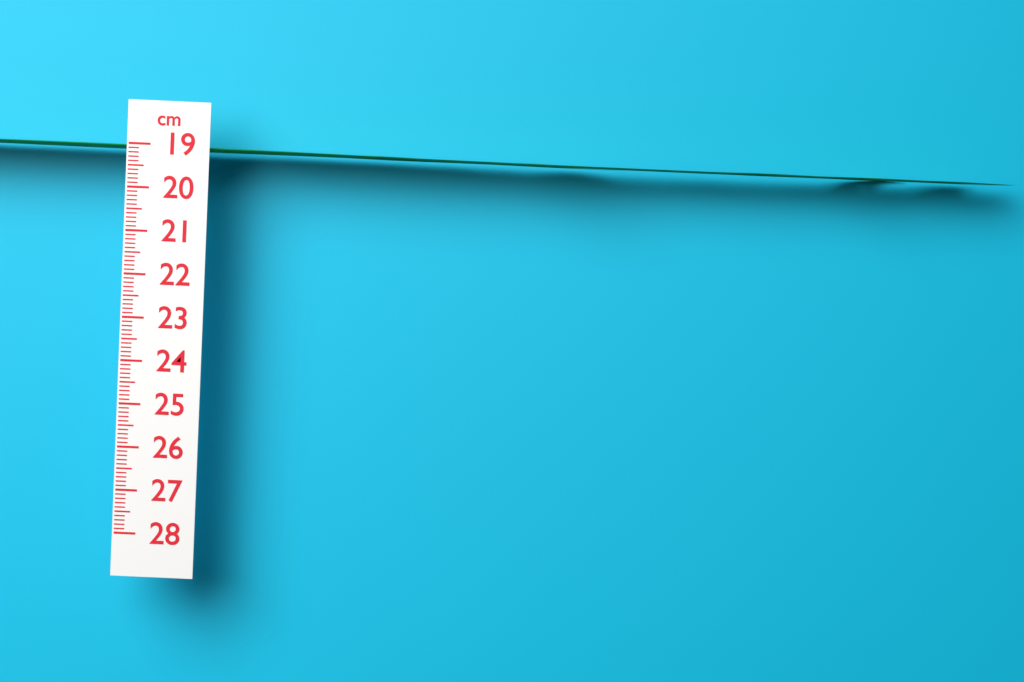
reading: 19.1 cm
